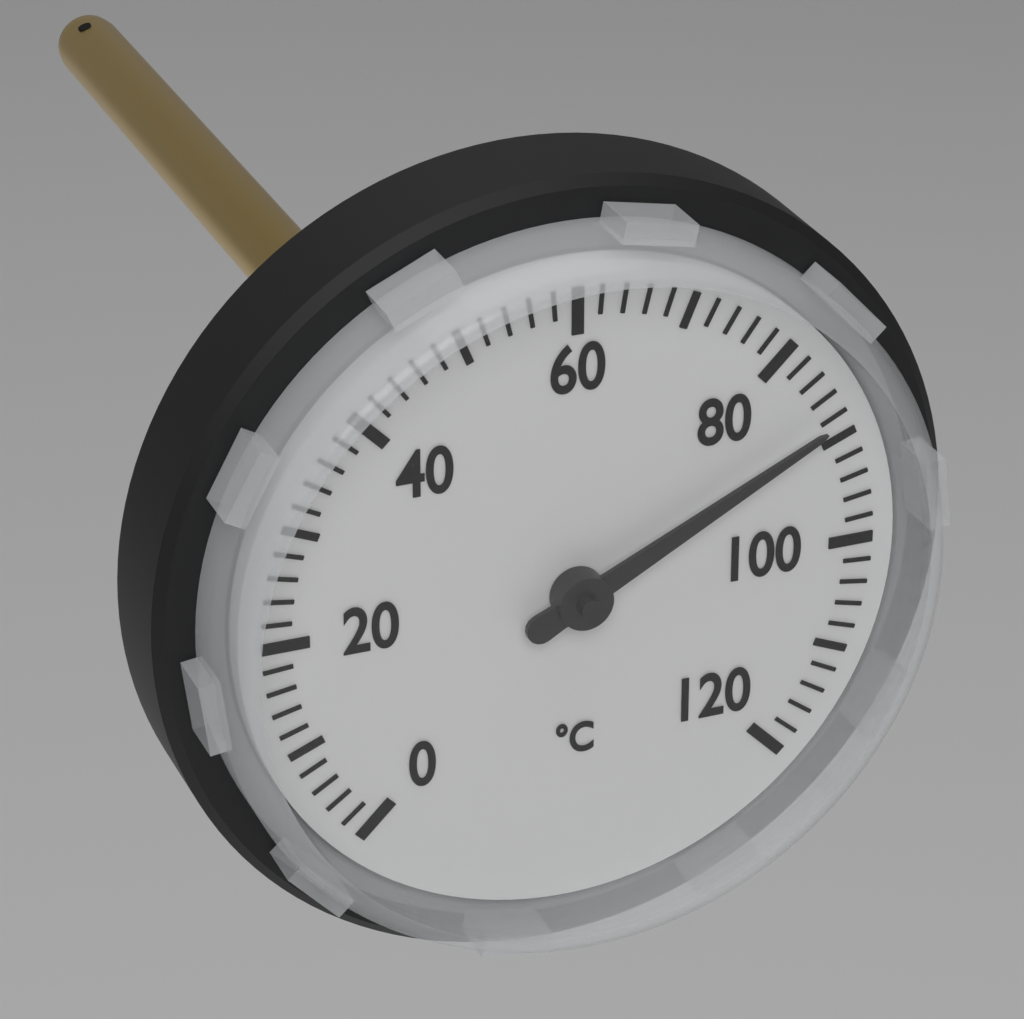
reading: 88 °C
